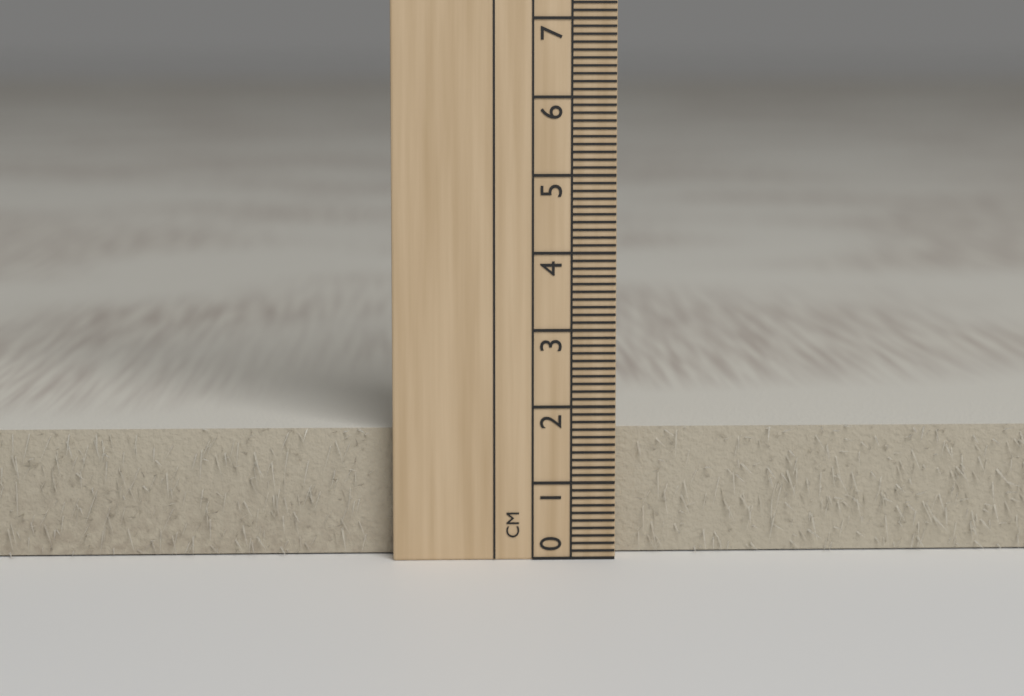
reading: 1.7 cm
